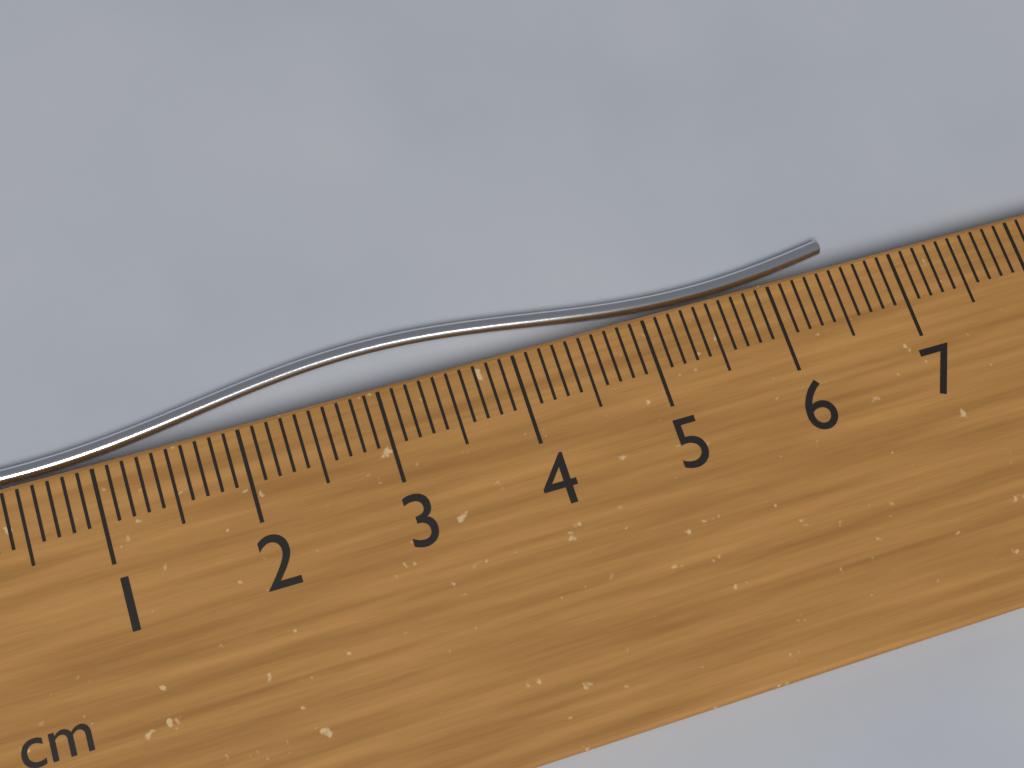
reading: 6.6 cm
